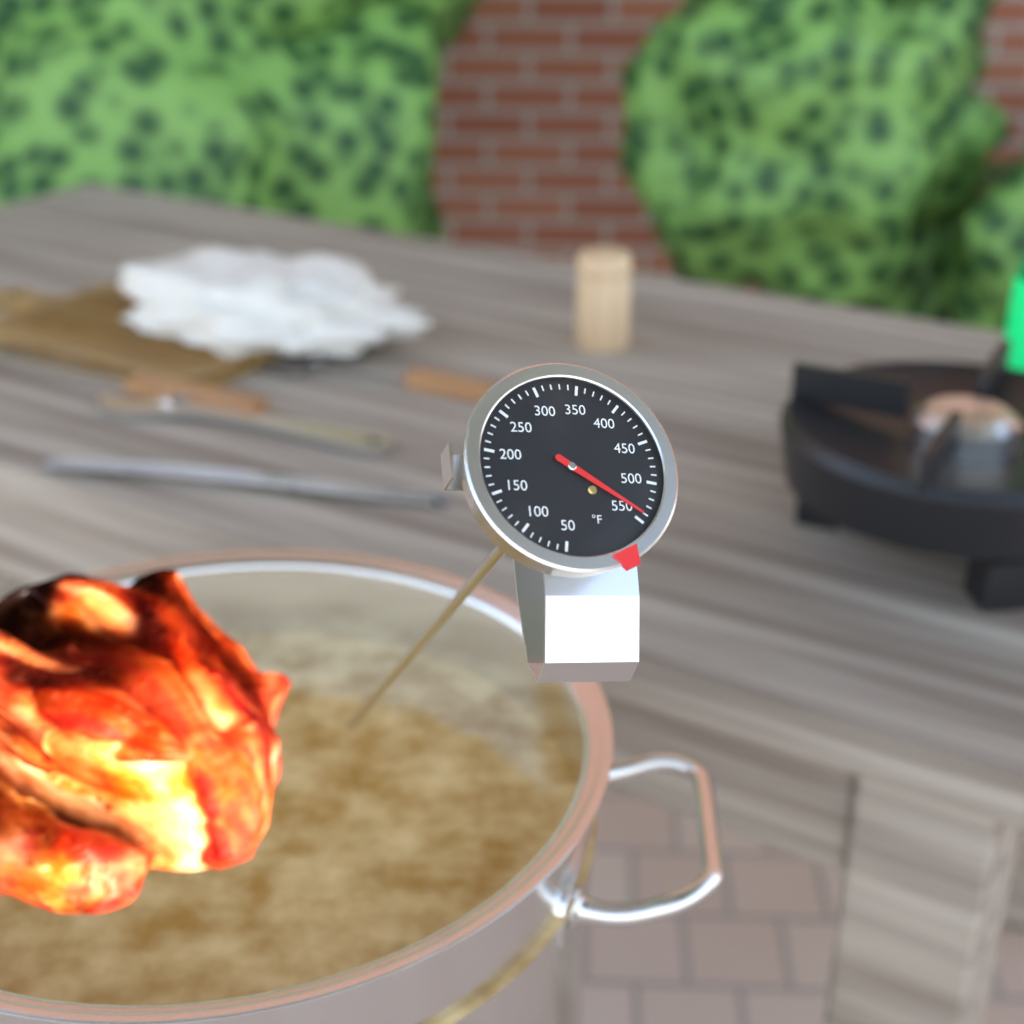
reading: 540 °F
